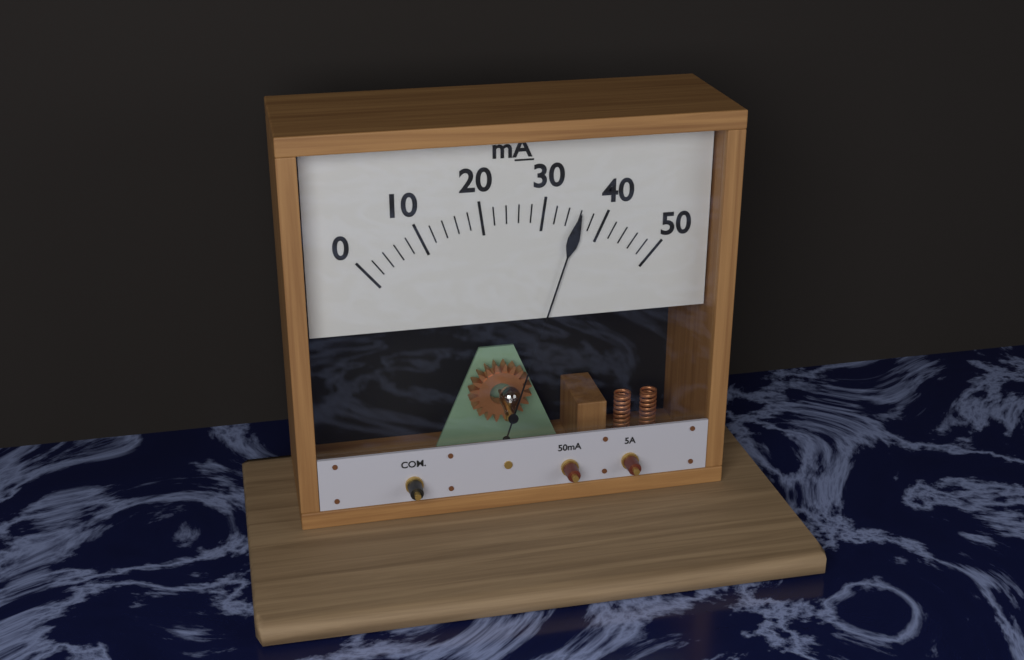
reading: 36 mA
